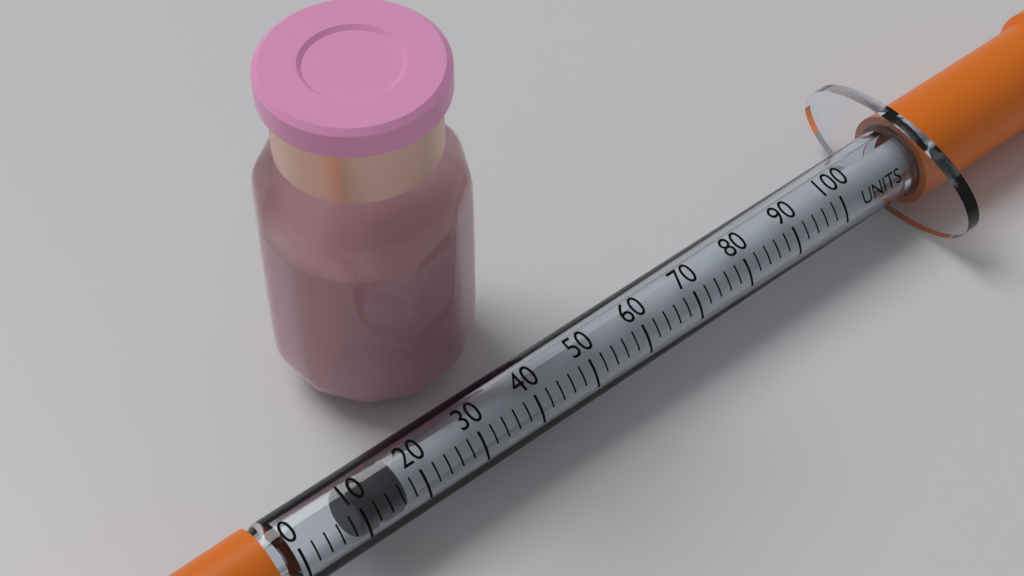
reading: 10 units
